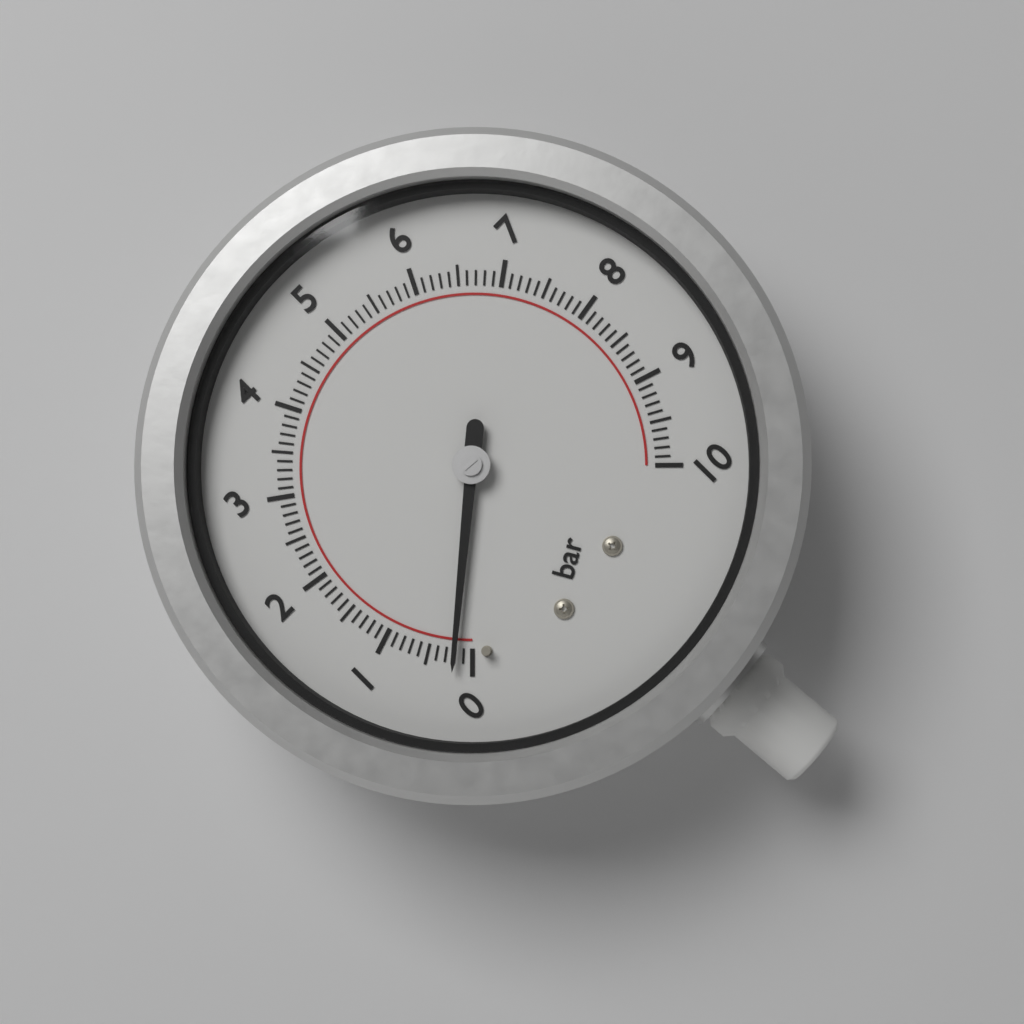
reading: 0.2 bar
